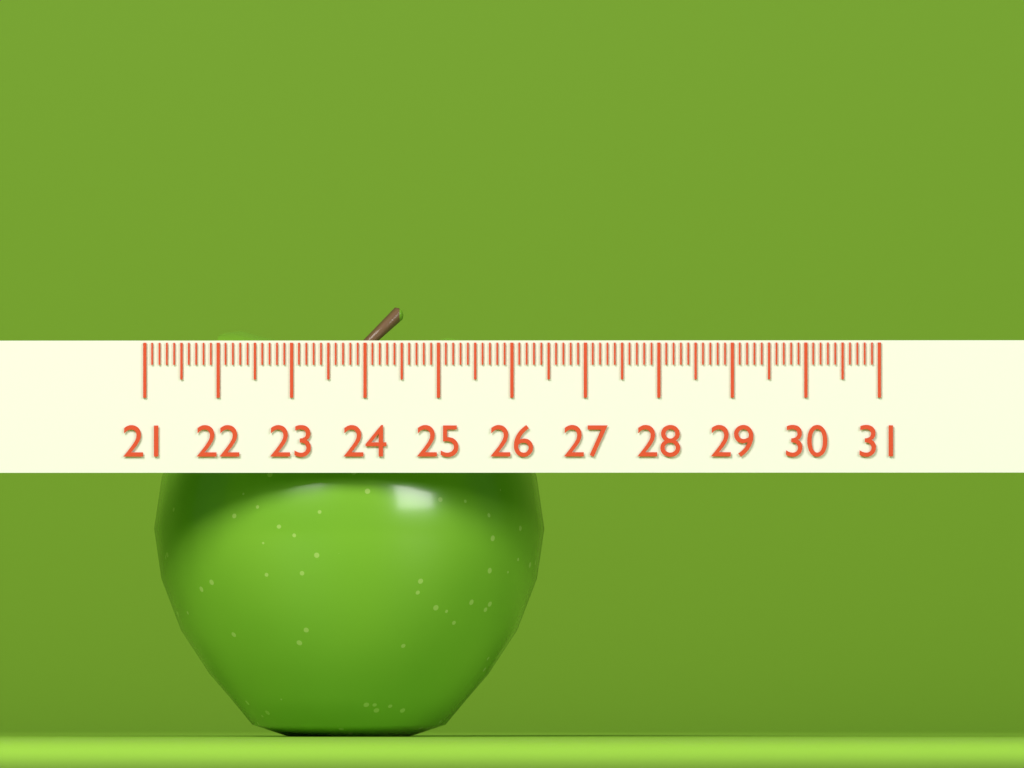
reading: 26.4 (no unit)
